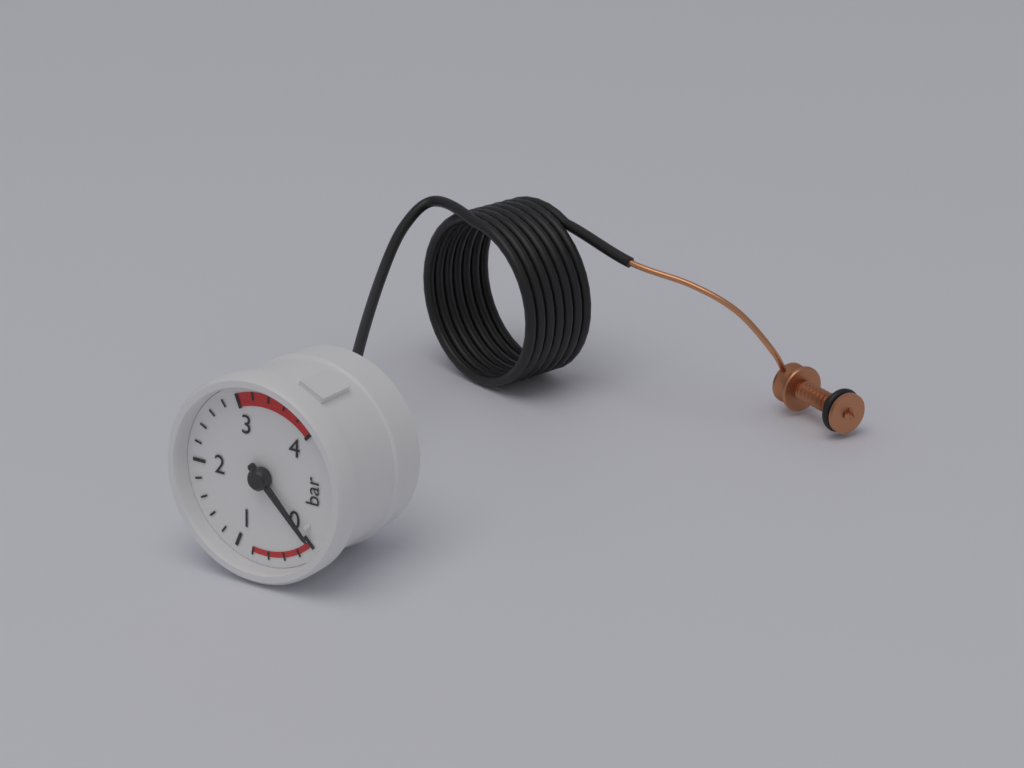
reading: 0.0 bar
